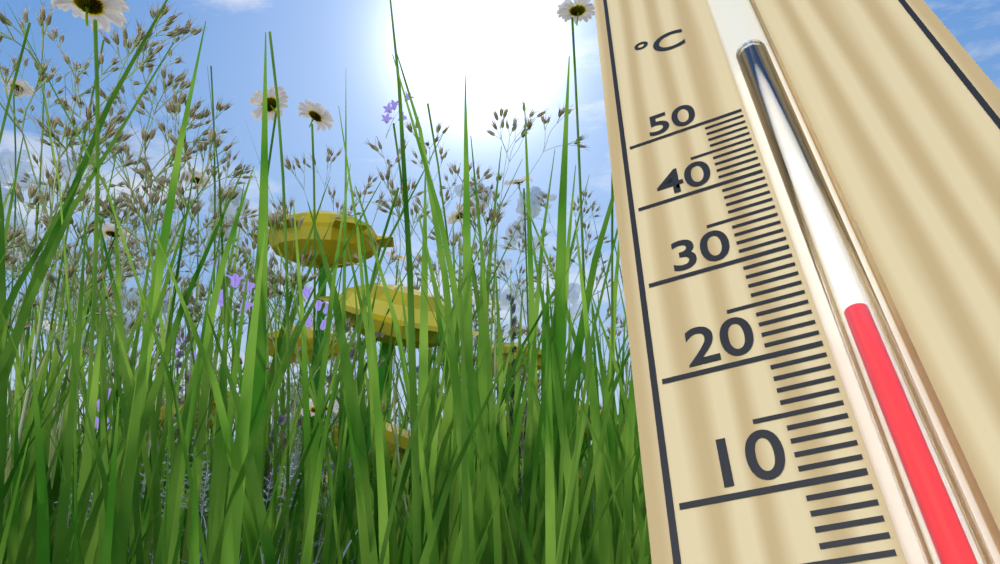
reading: 22 °C
